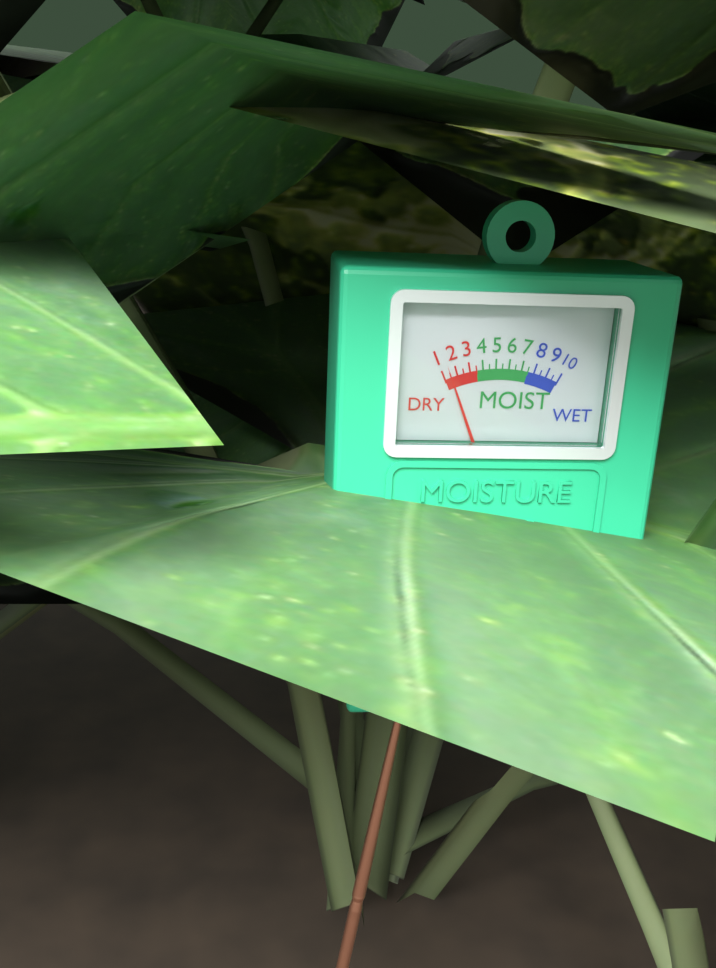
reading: 1.5 (no unit)
